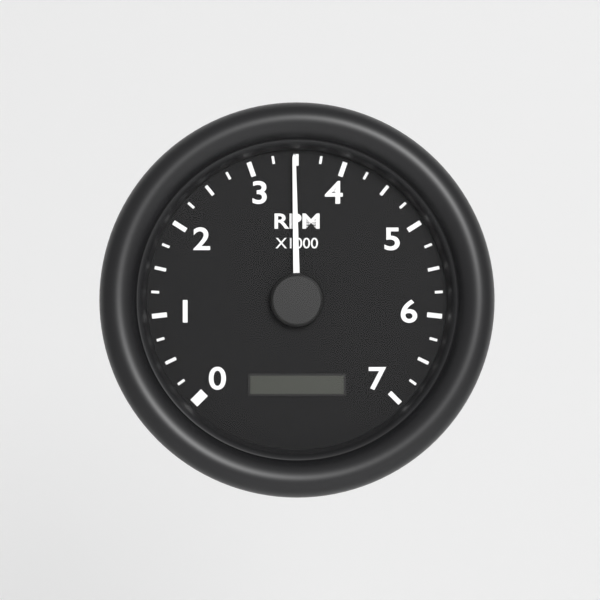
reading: 3470 RPM
